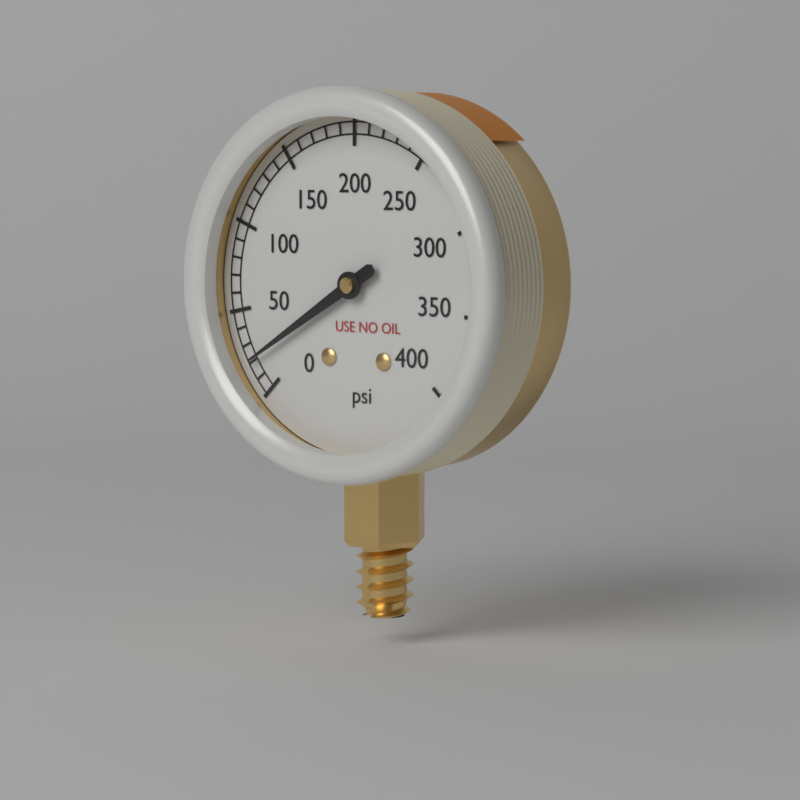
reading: 20 psi
